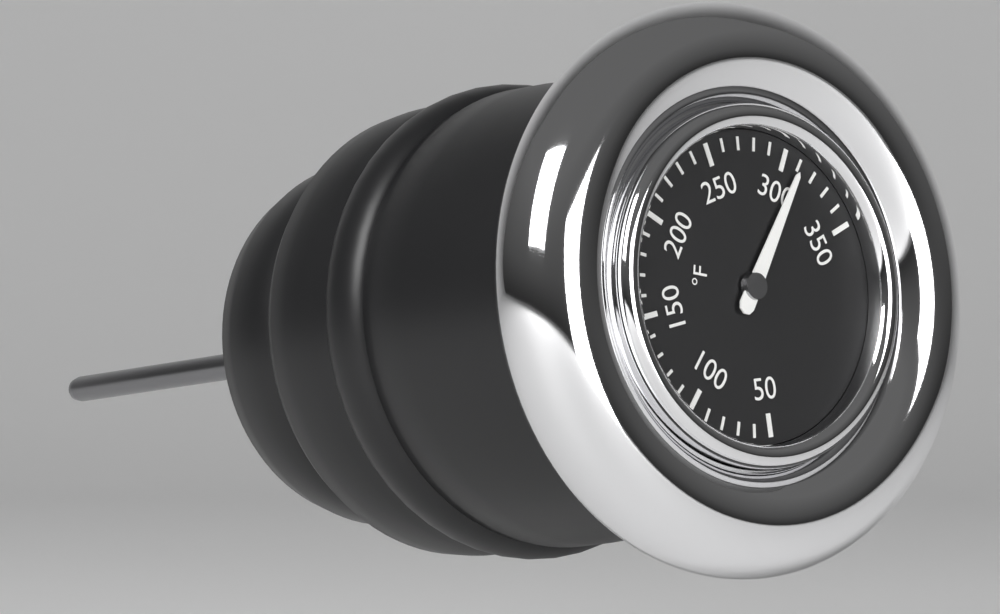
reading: 310 °F
